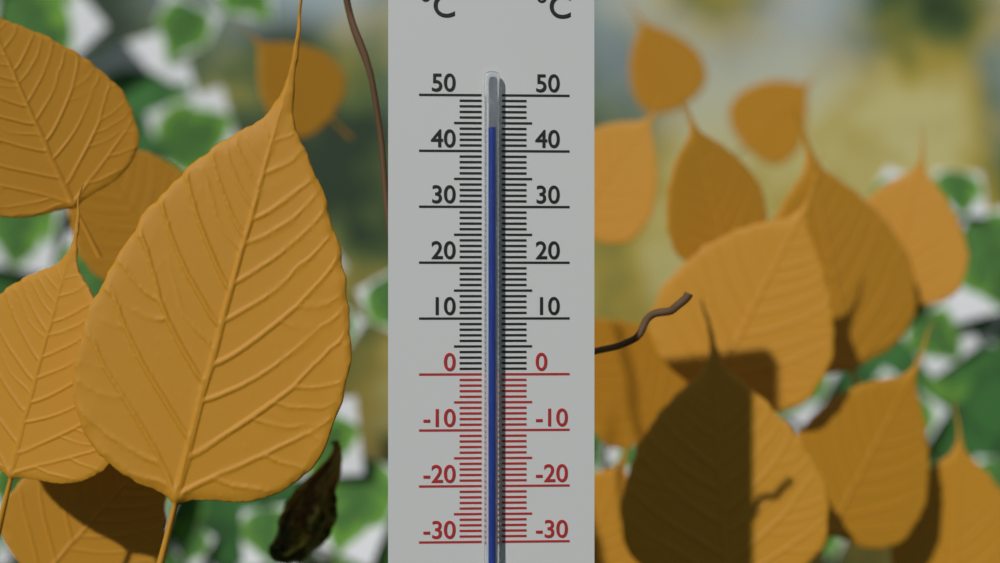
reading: 44 °C
